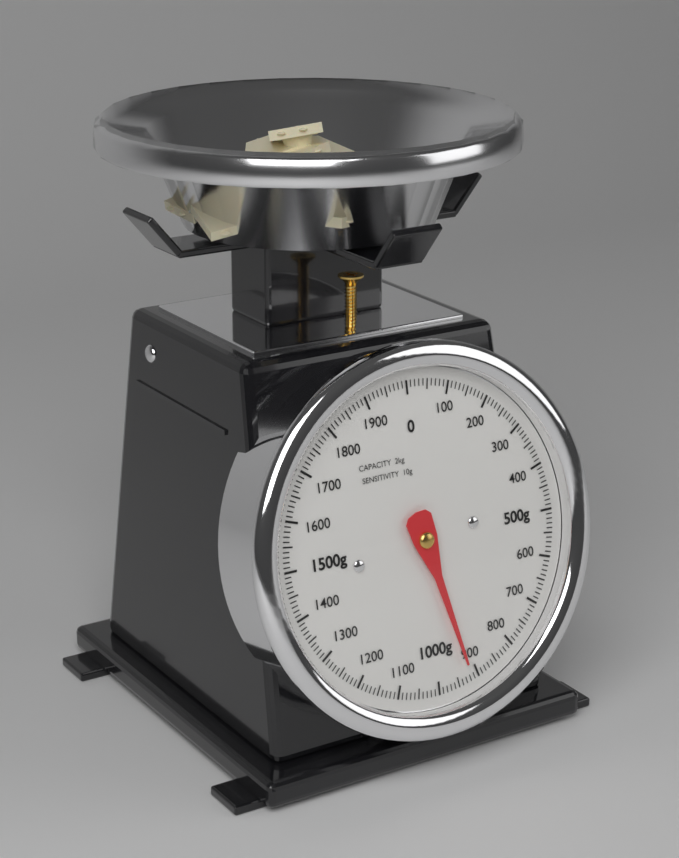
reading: 920 g
